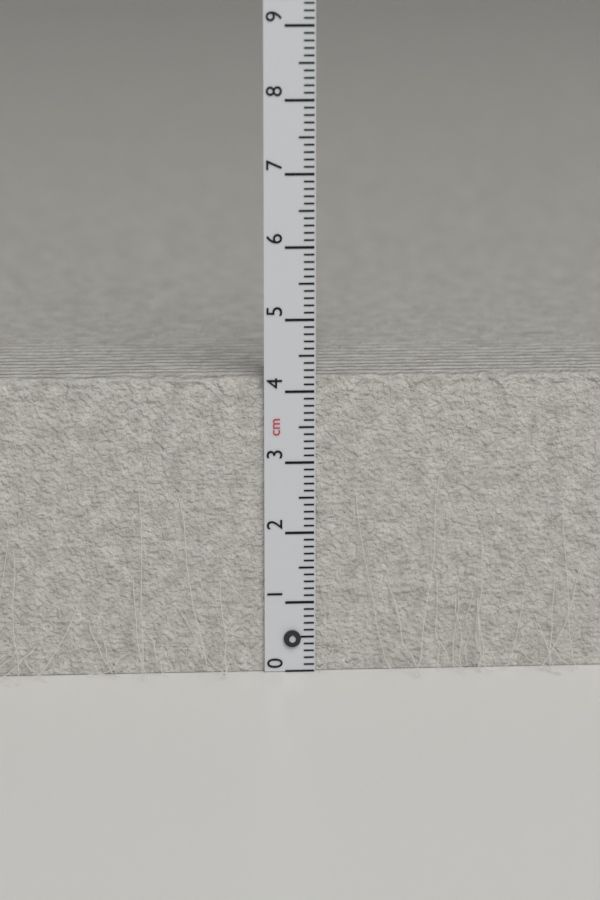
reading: 4.2 cm
